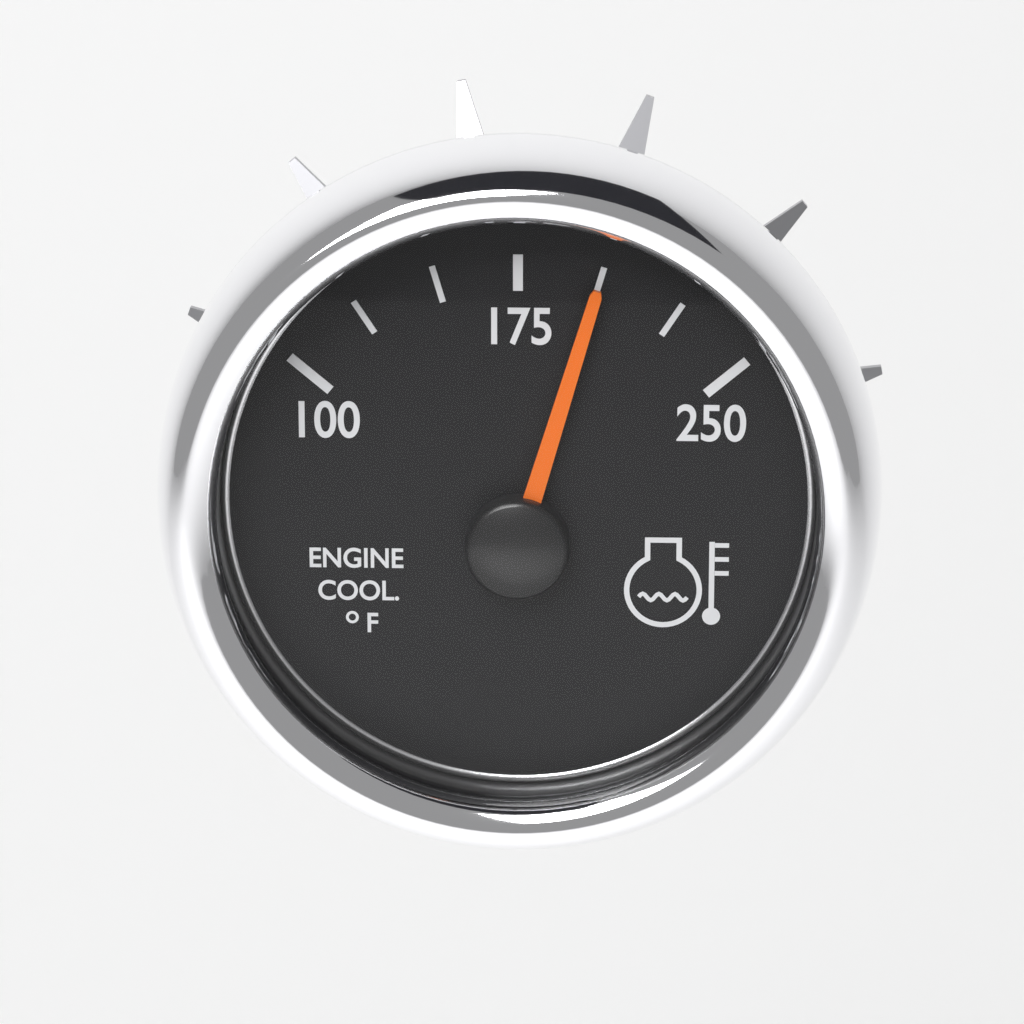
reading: 200 °F
